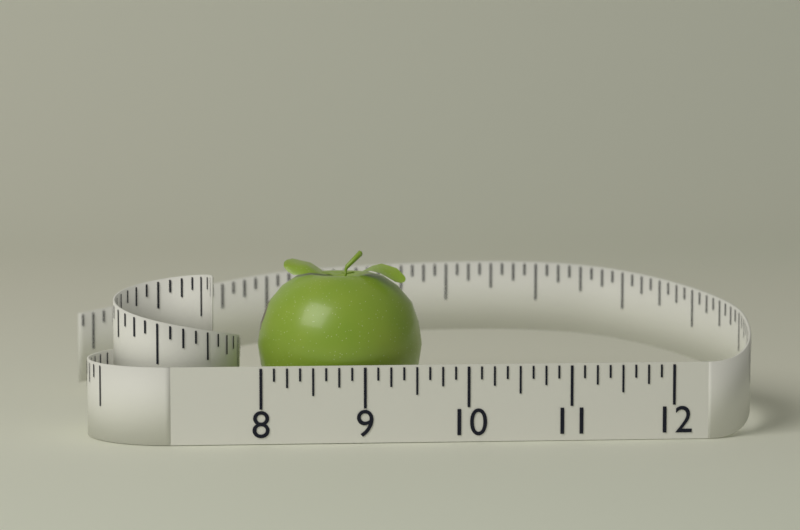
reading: 9.625 (no unit)
